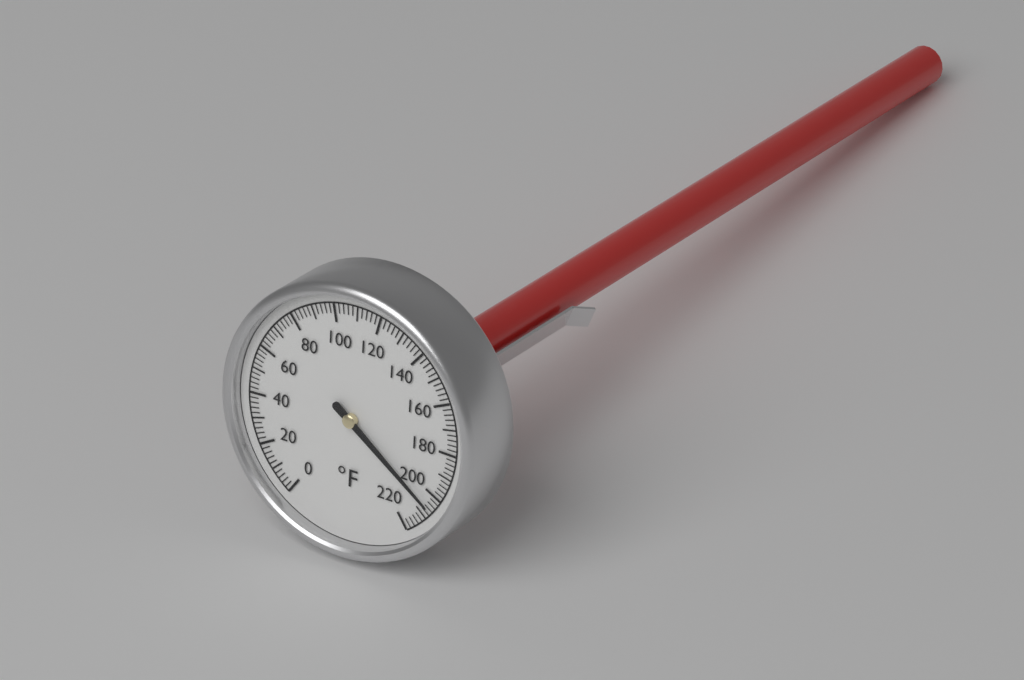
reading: 206 °F
